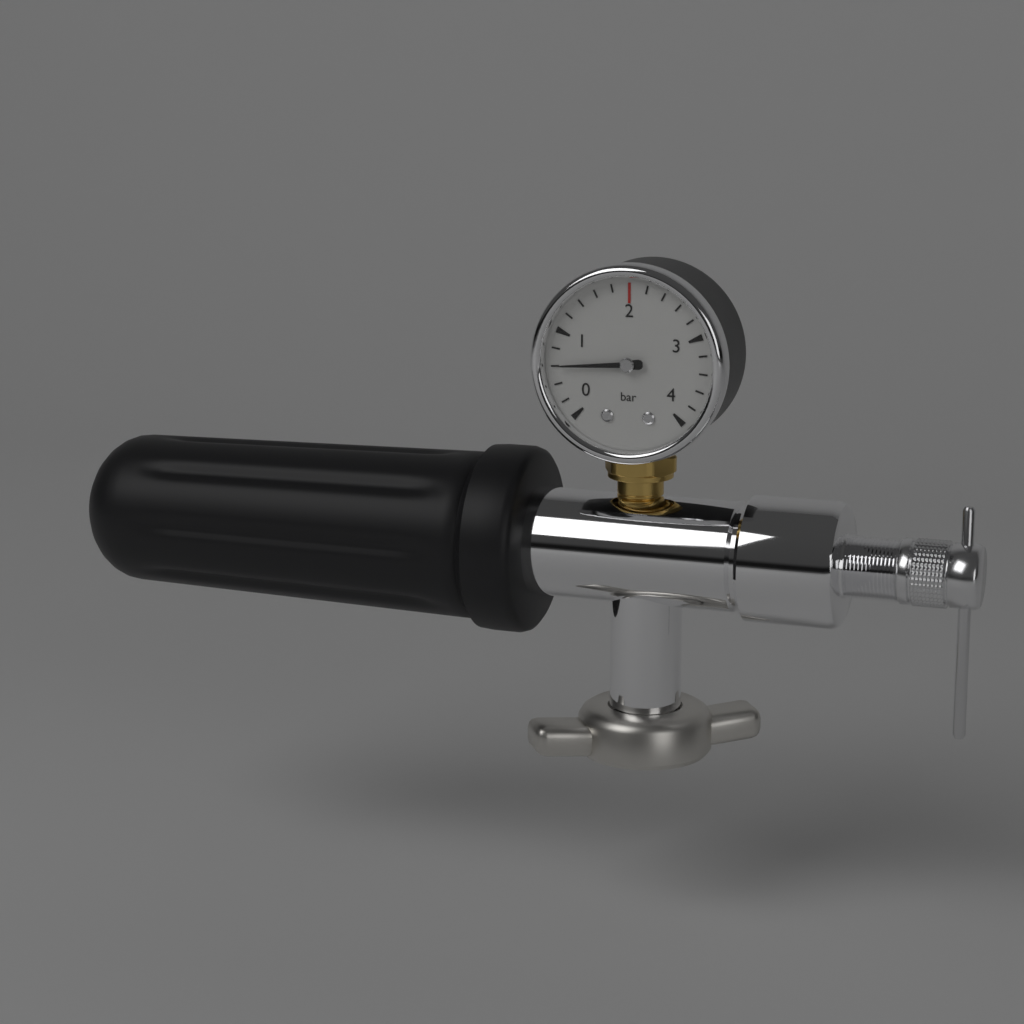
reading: 0.6 bar
